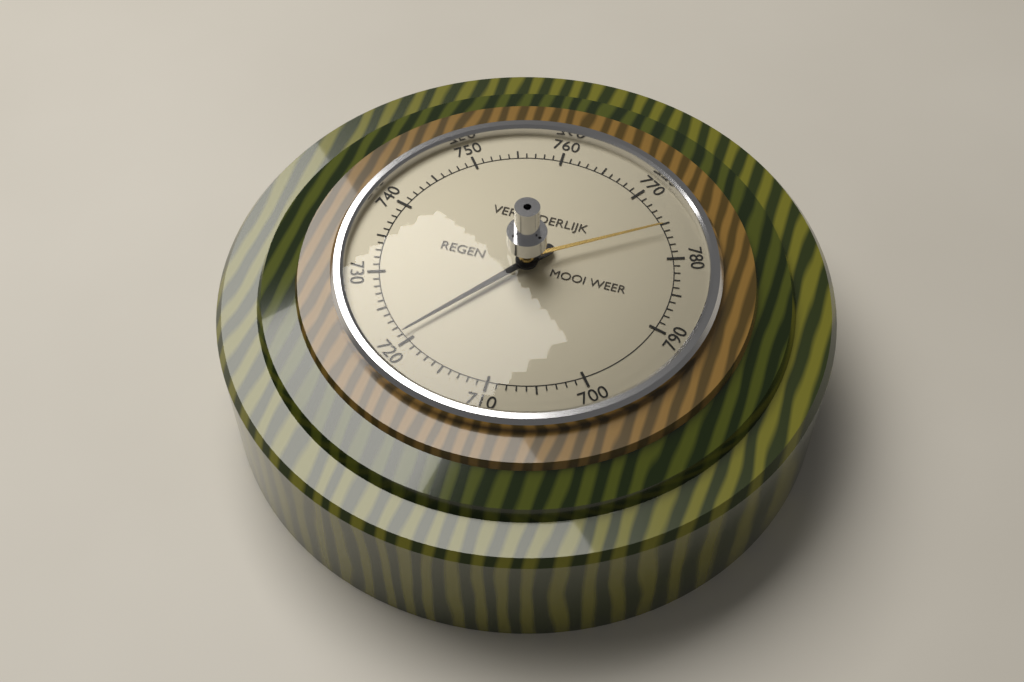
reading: 721 (no unit)
